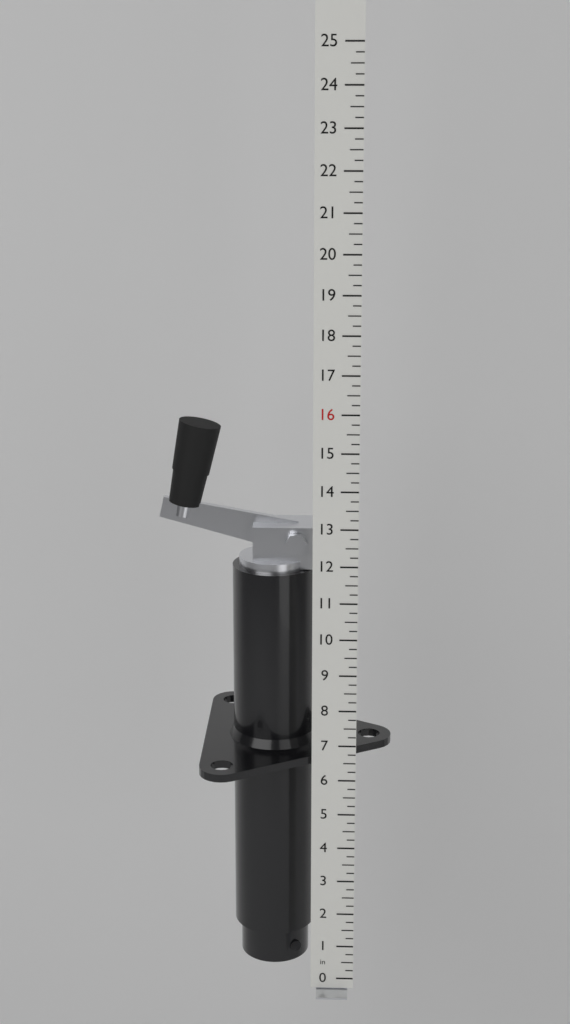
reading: 15.50 in
